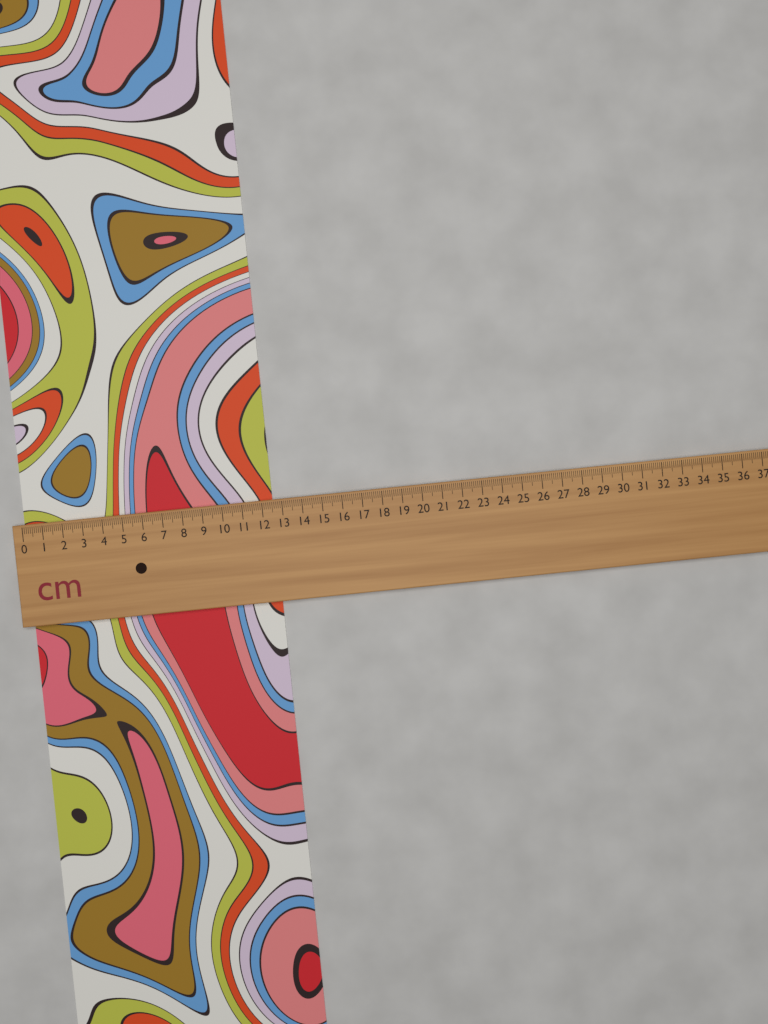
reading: 12.5 cm
